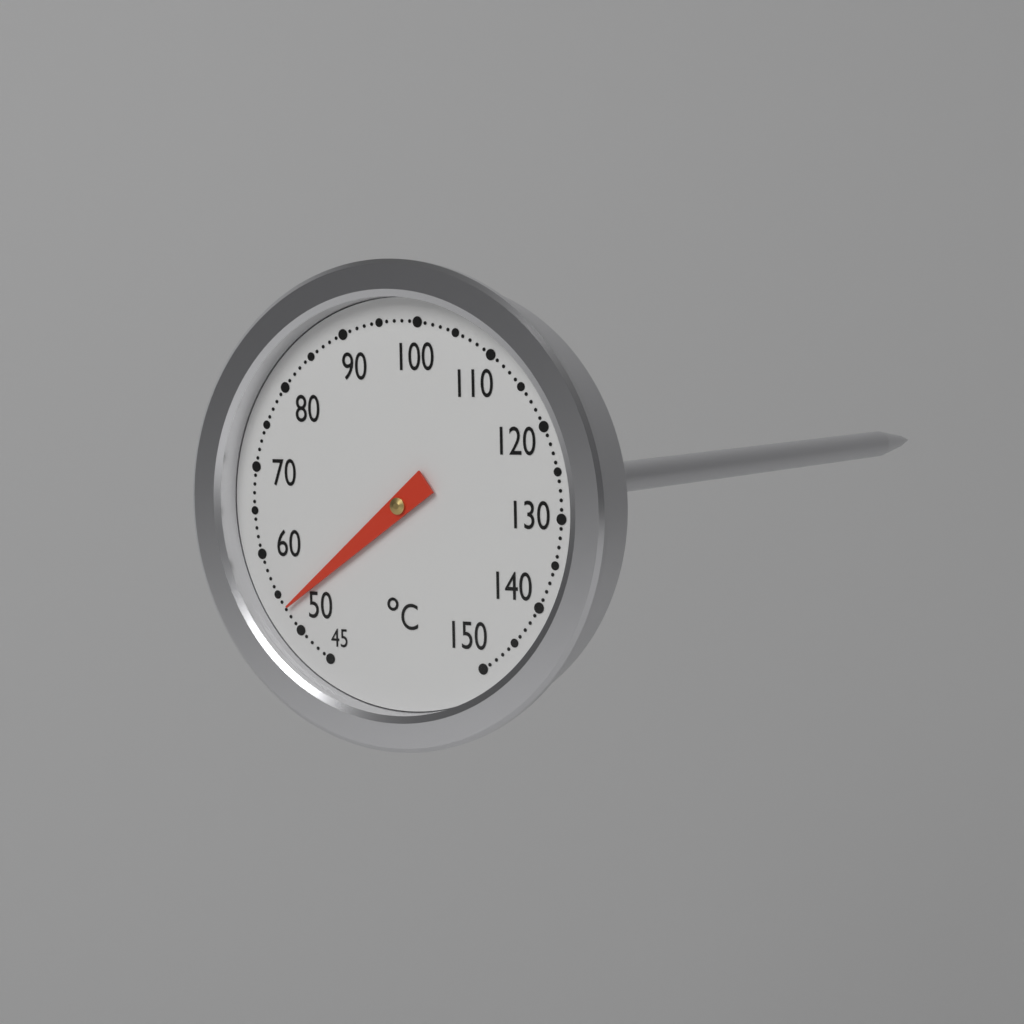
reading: 53 °C
